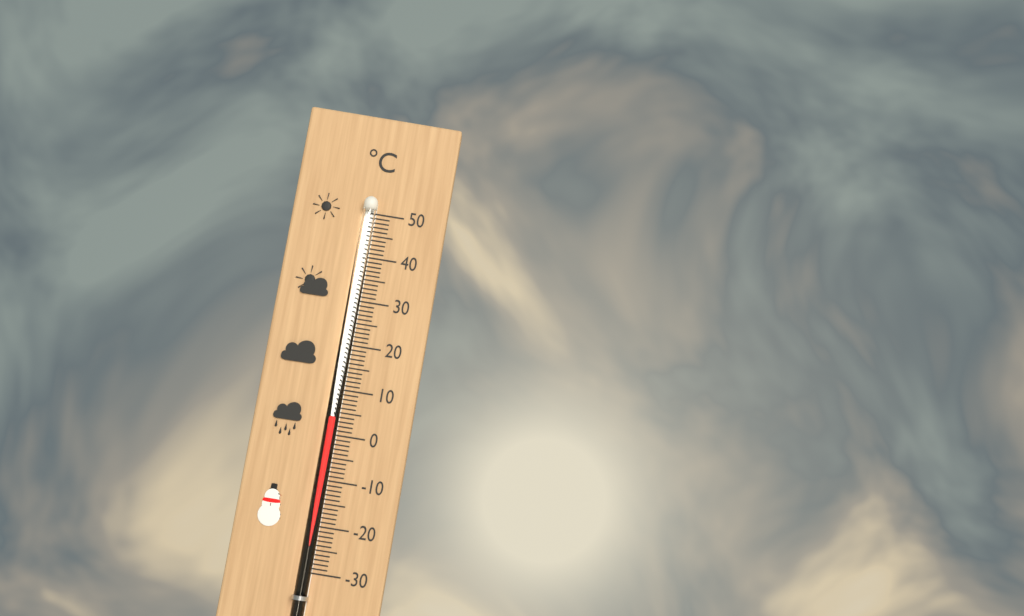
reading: 4 °C
